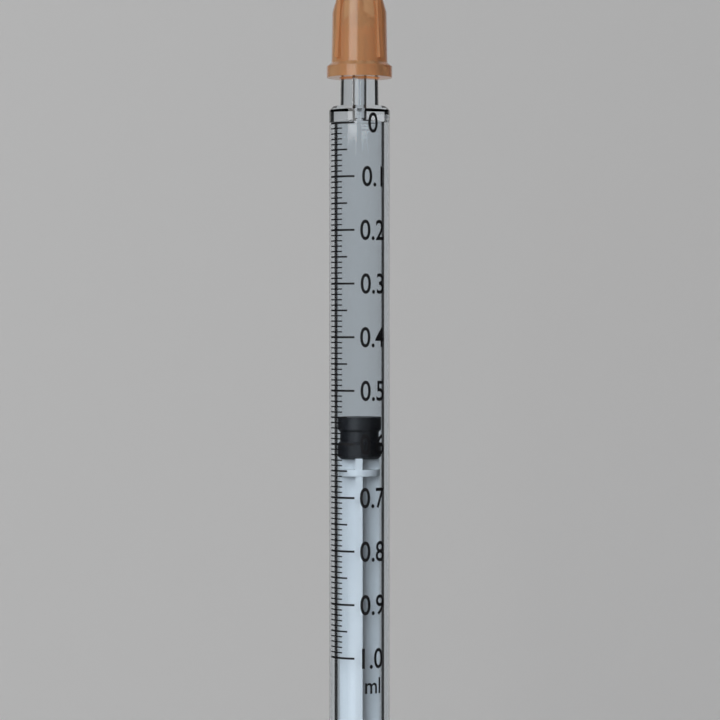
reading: 0.55 ml
